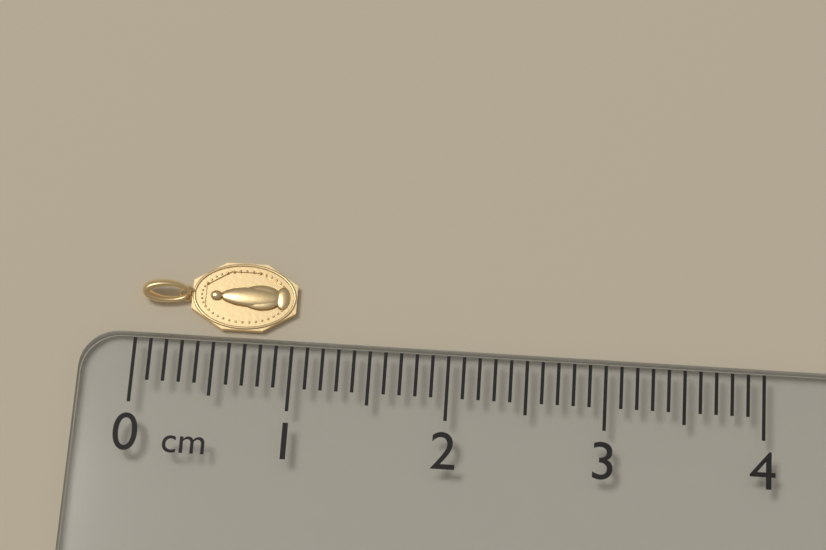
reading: 1.0 cm
